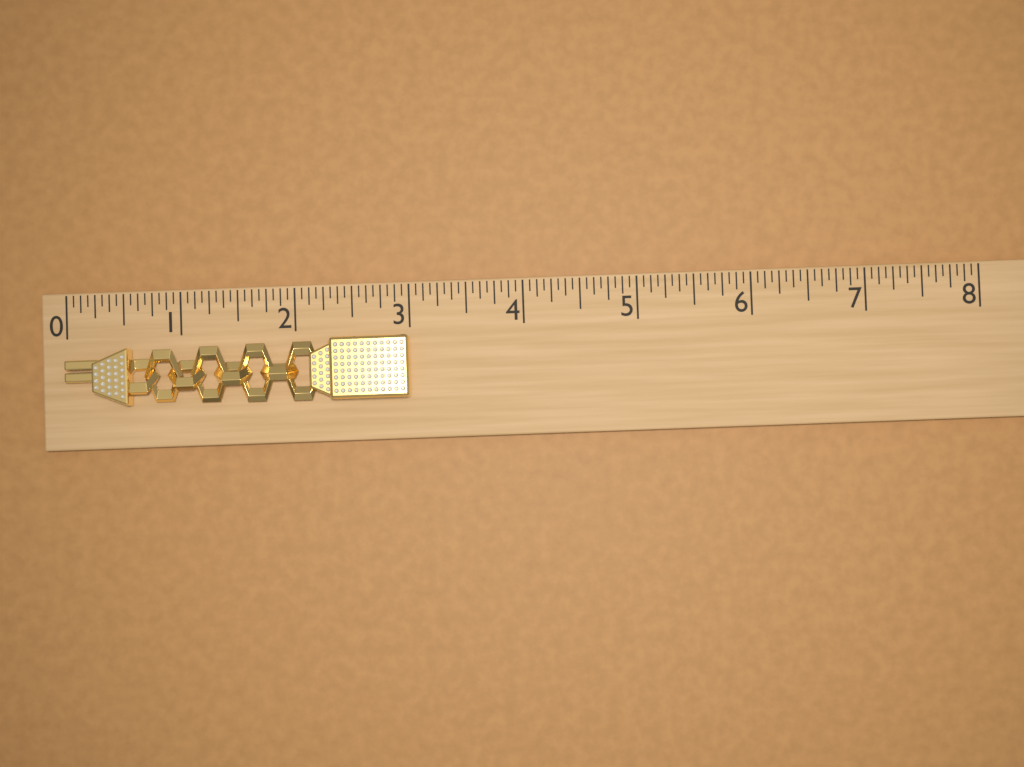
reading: 3.0000 (no unit)
